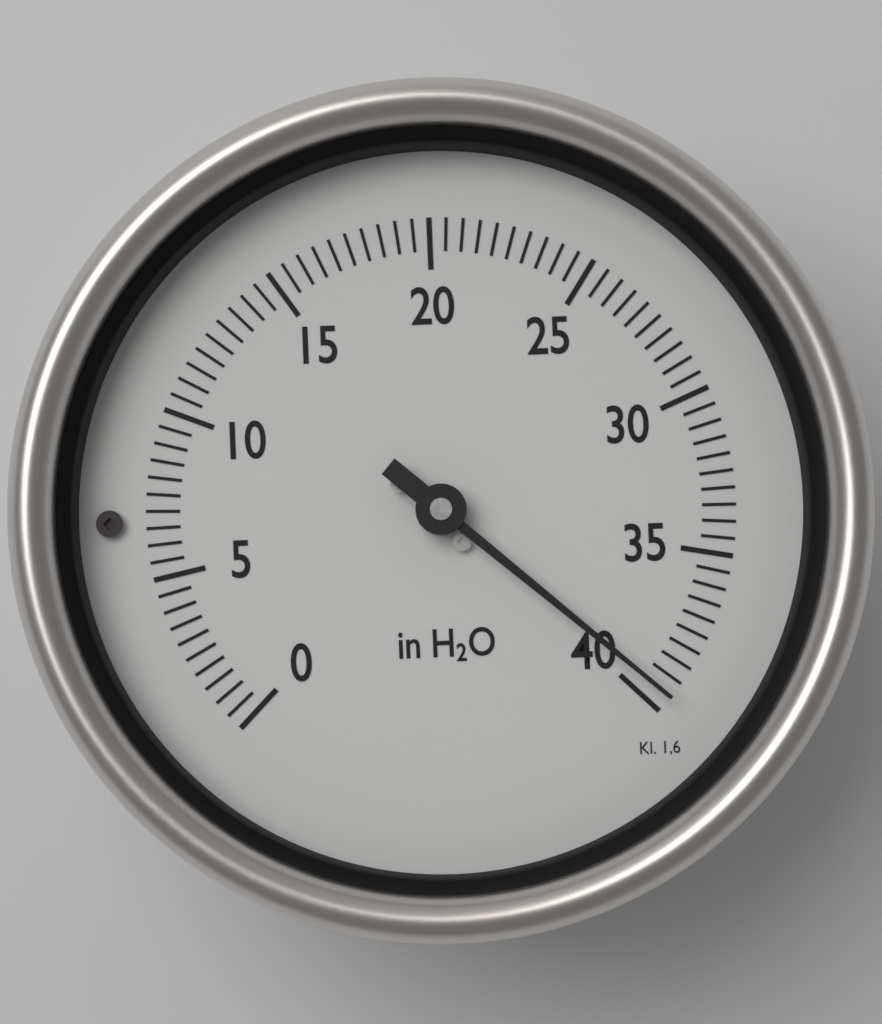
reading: 39.5 in H2O
